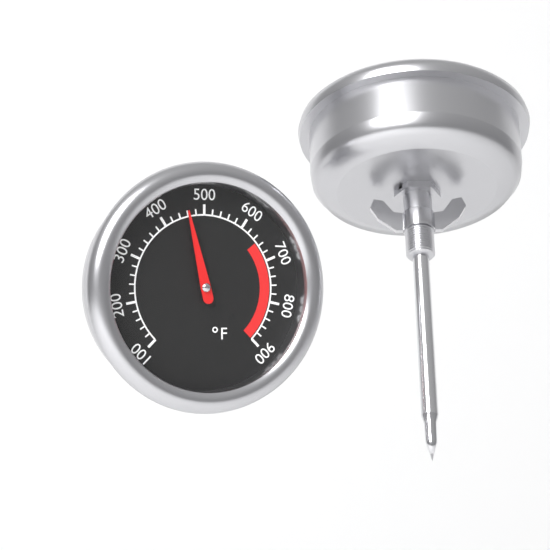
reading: 460 °F
